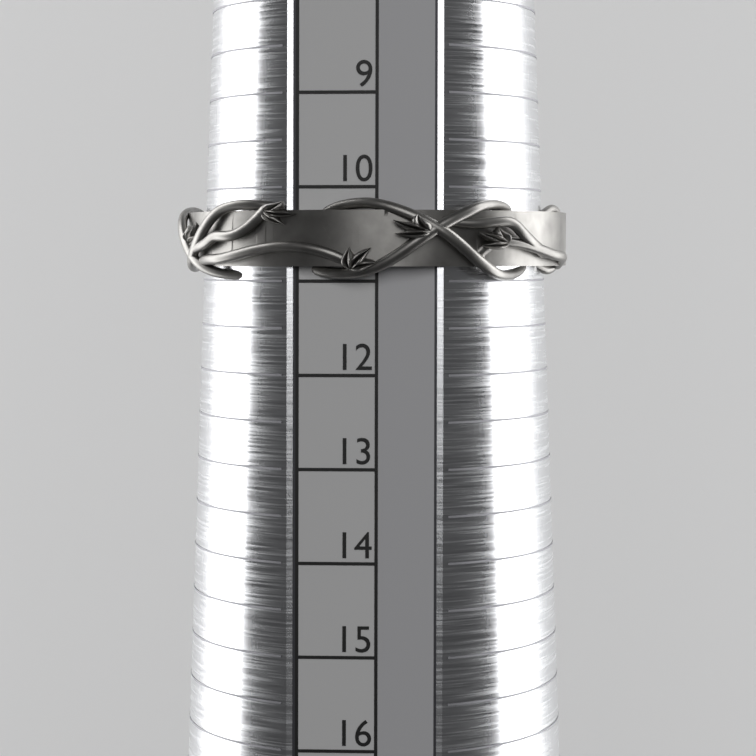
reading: 11.0 (no unit)
